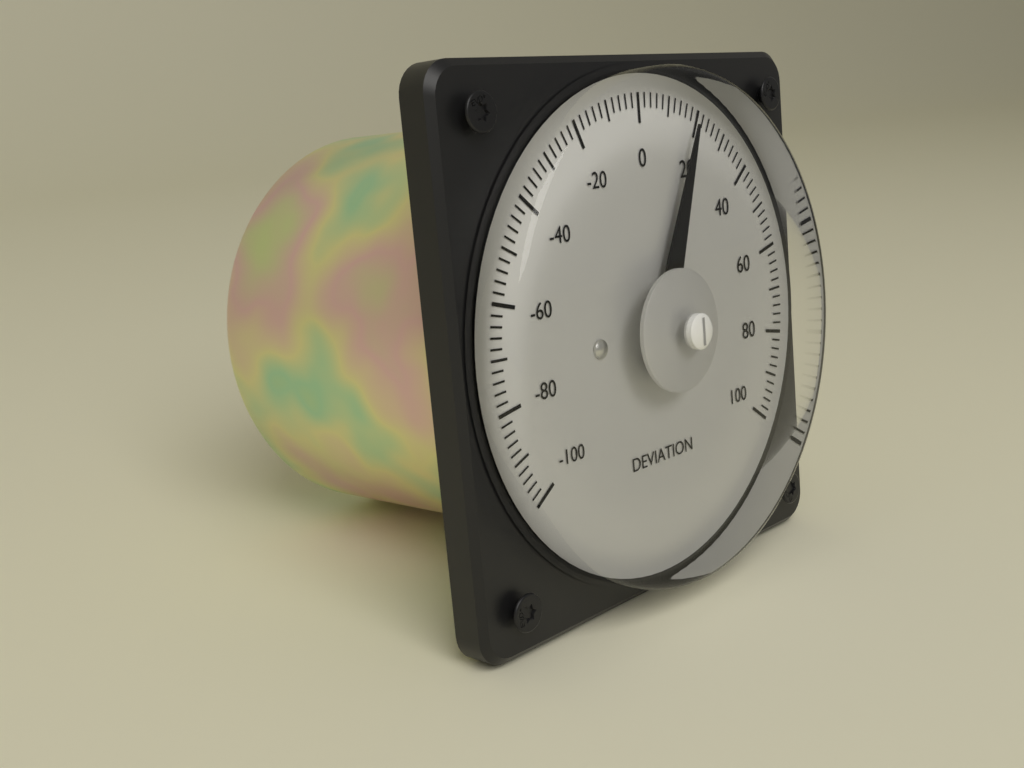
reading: 18 (no unit)
